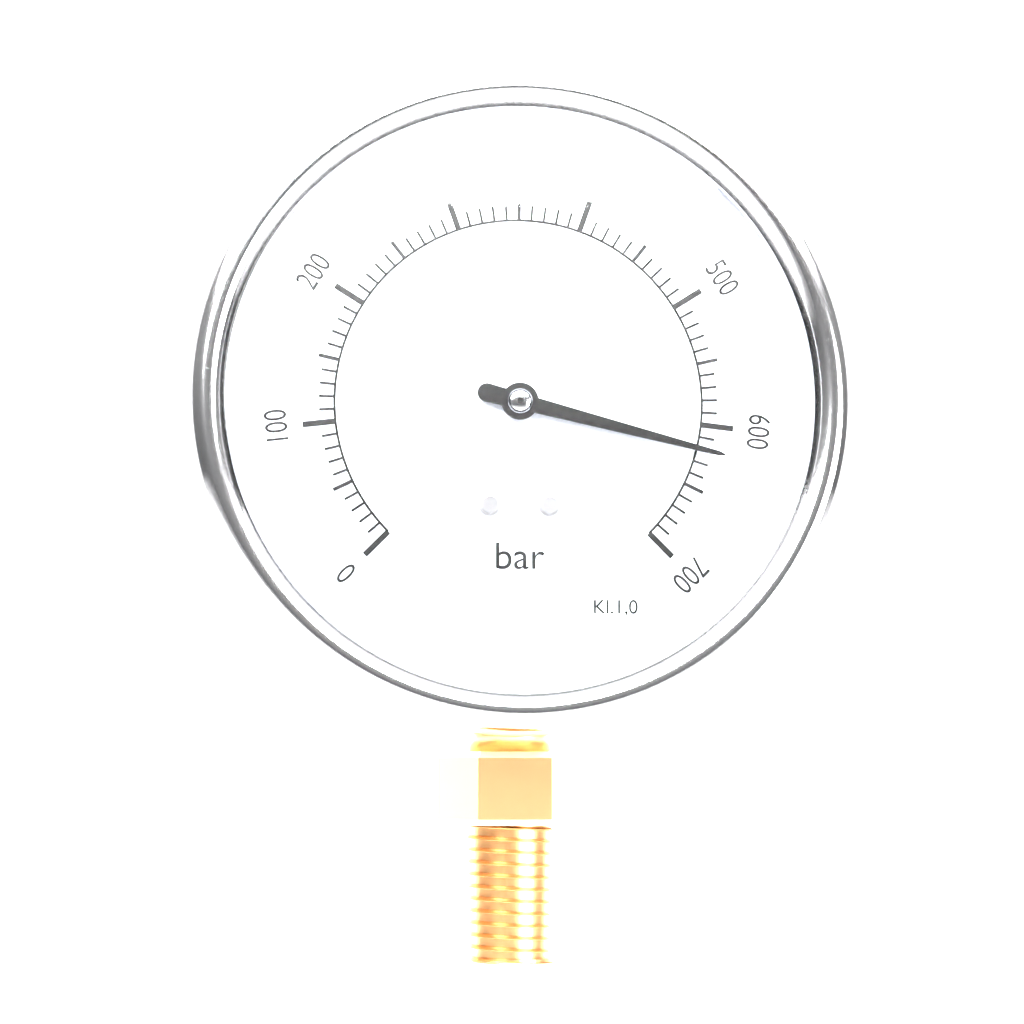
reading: 620 bar
